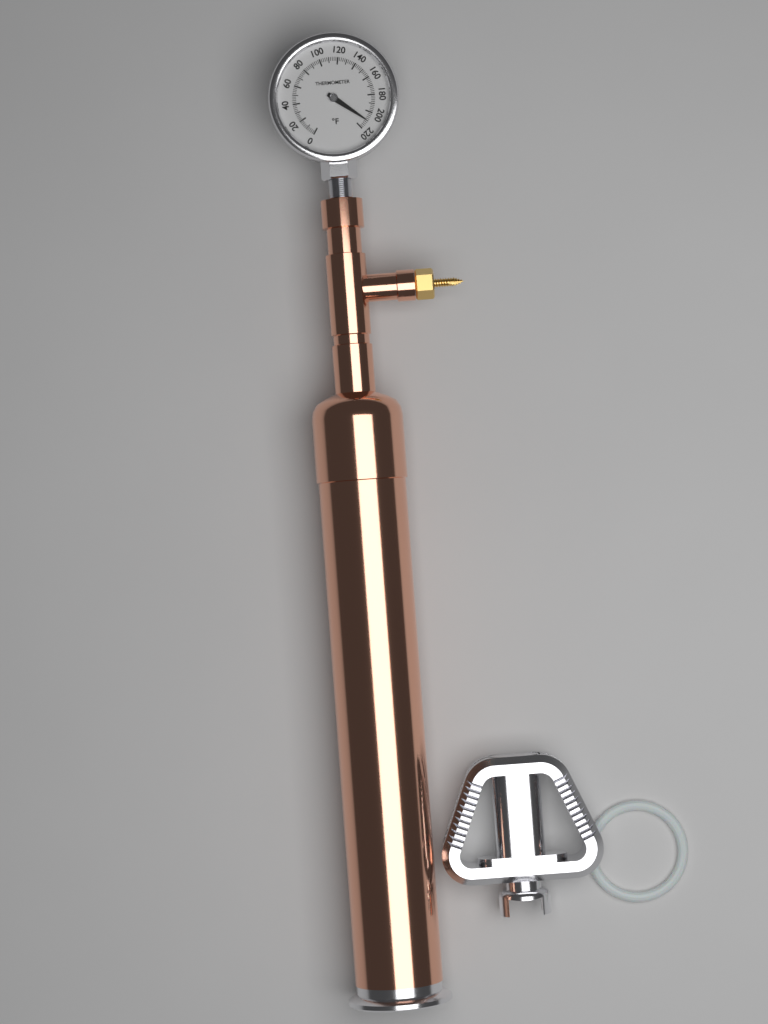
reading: 210 °F
